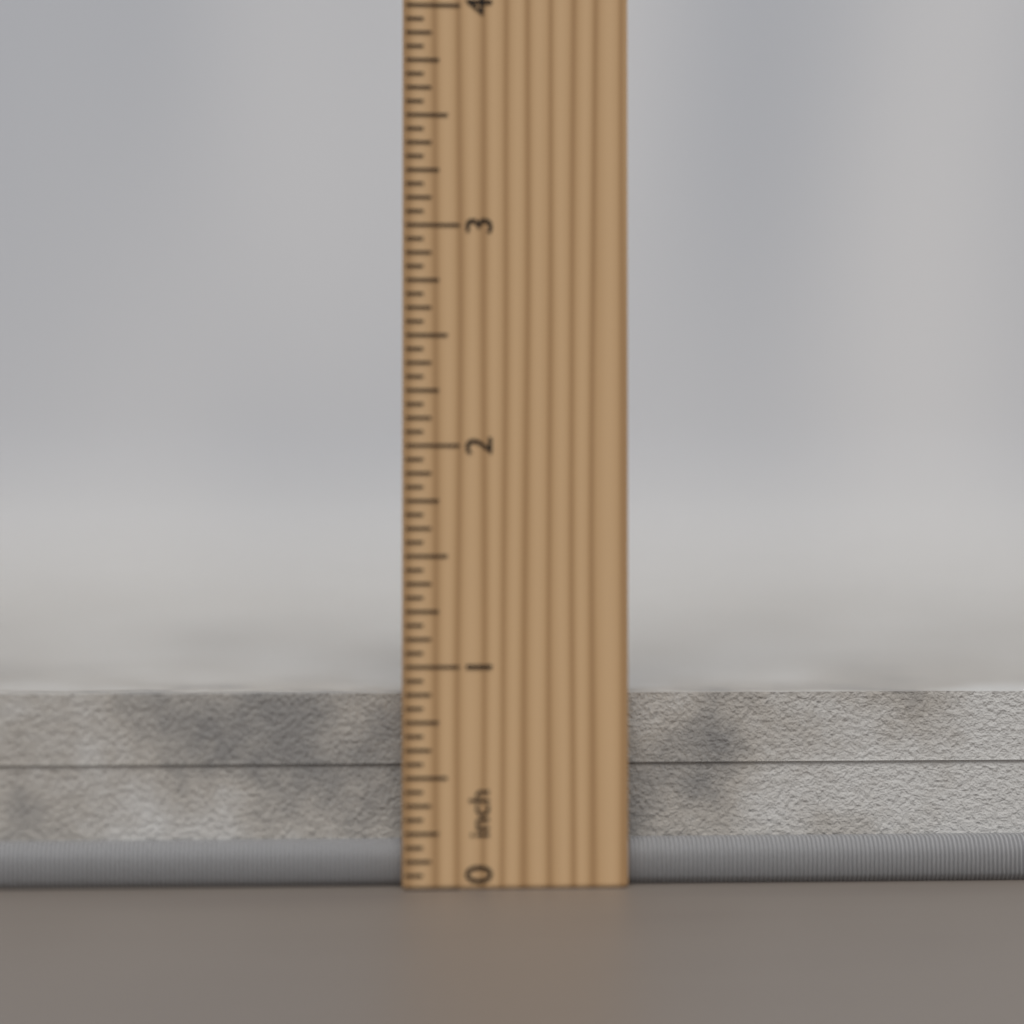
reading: 0.8750 inch
